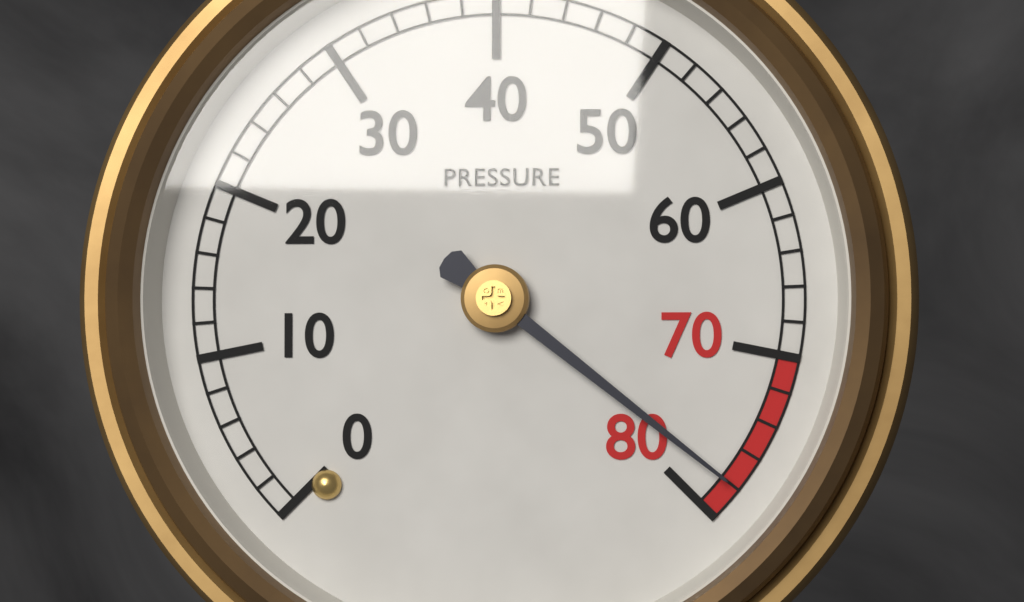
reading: 78 (no unit)
